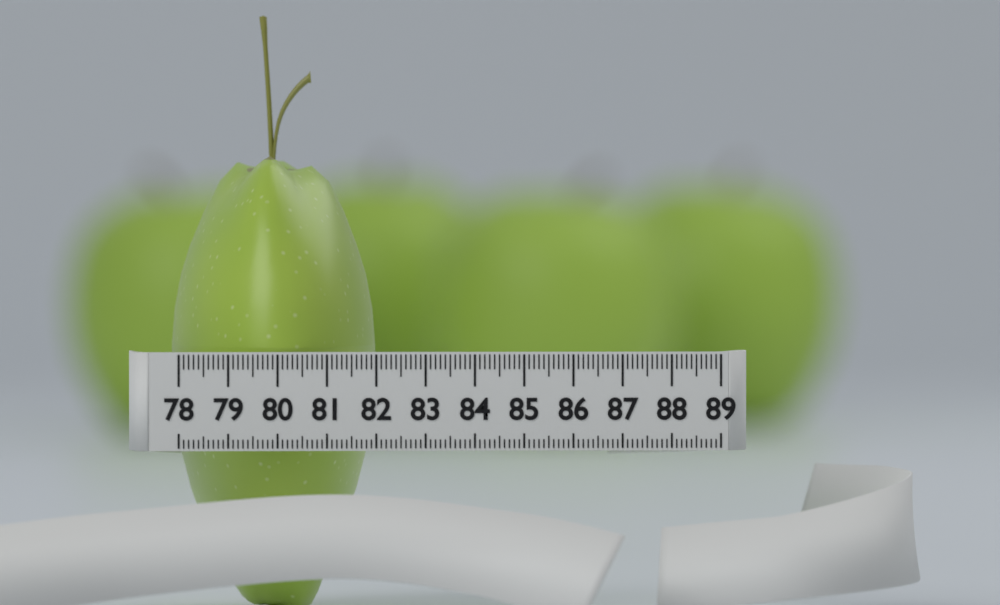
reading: 82.2 (no unit)
